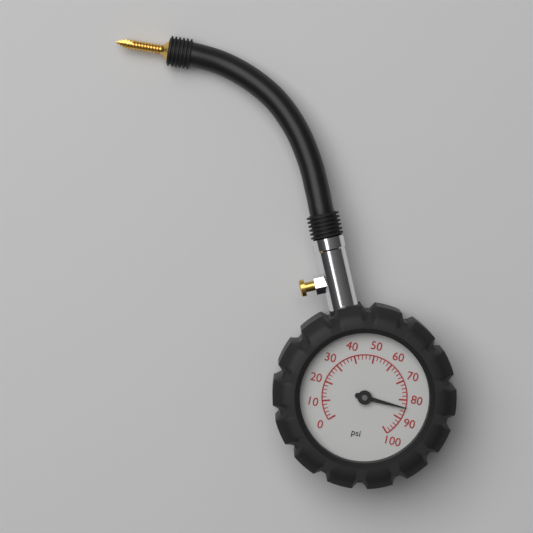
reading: 84 psi
